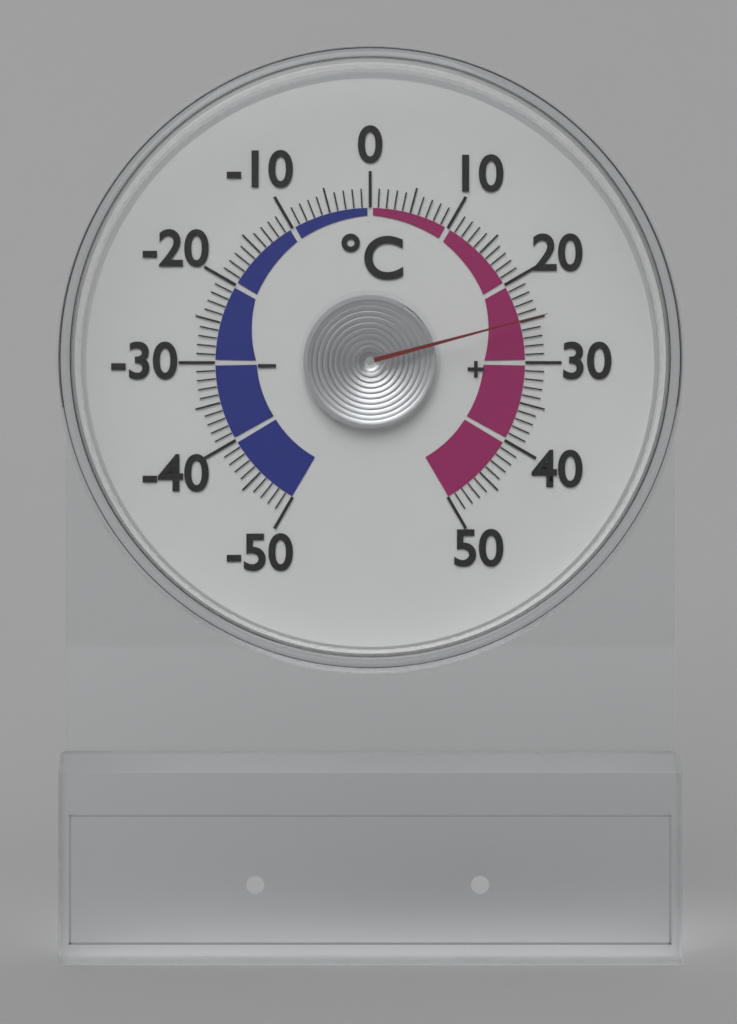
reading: 25 °C
